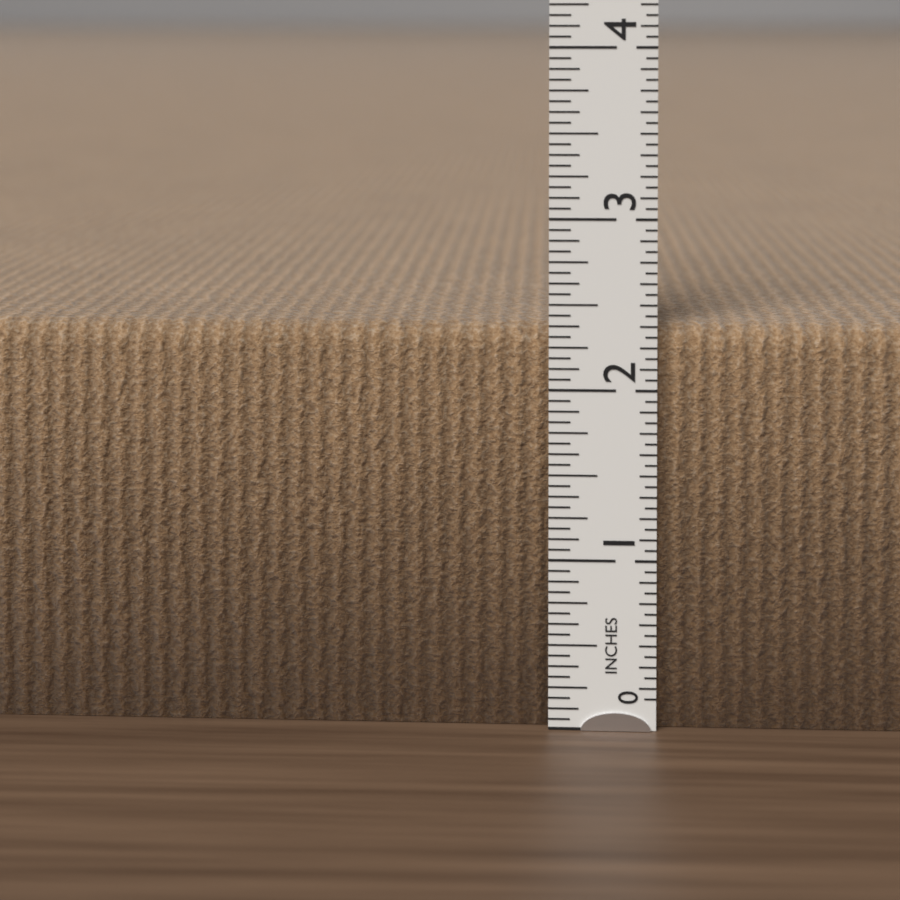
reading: 2.3750 in
